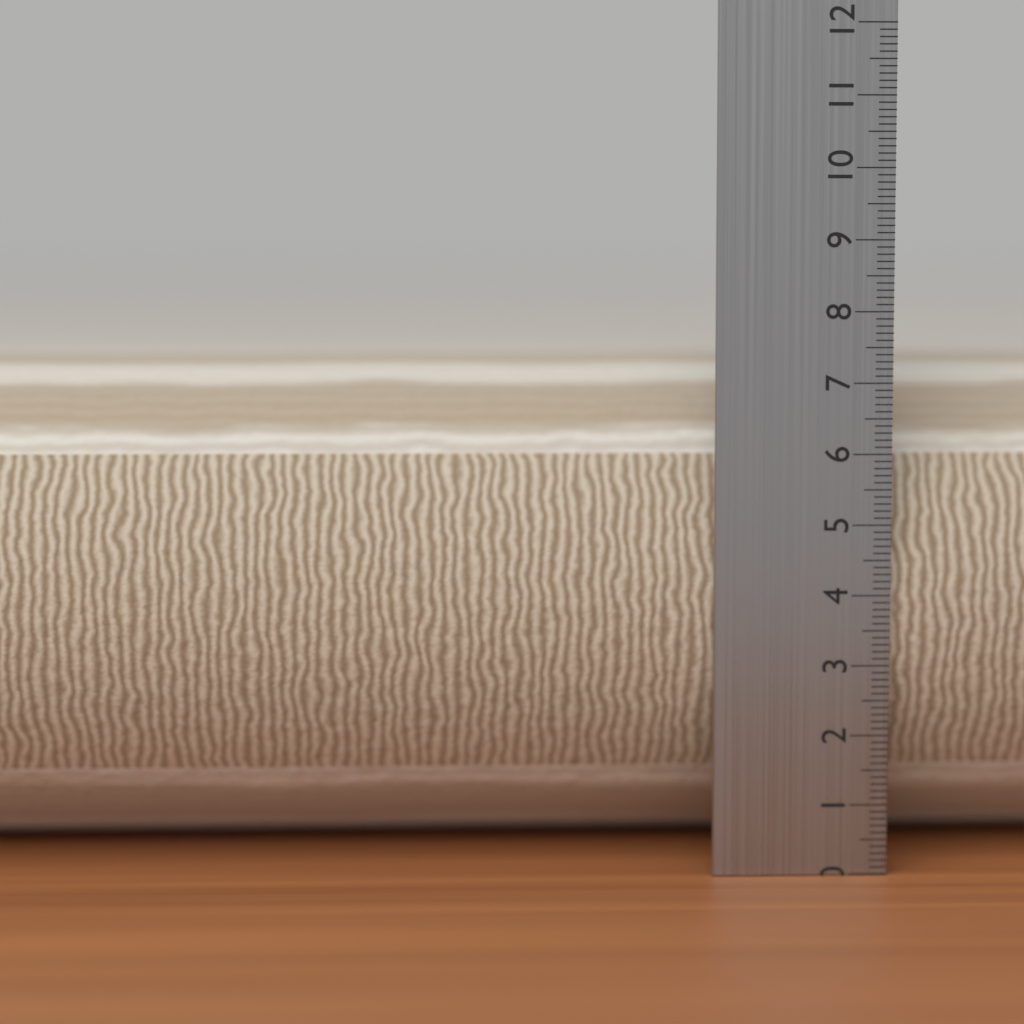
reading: 7.4 cm
